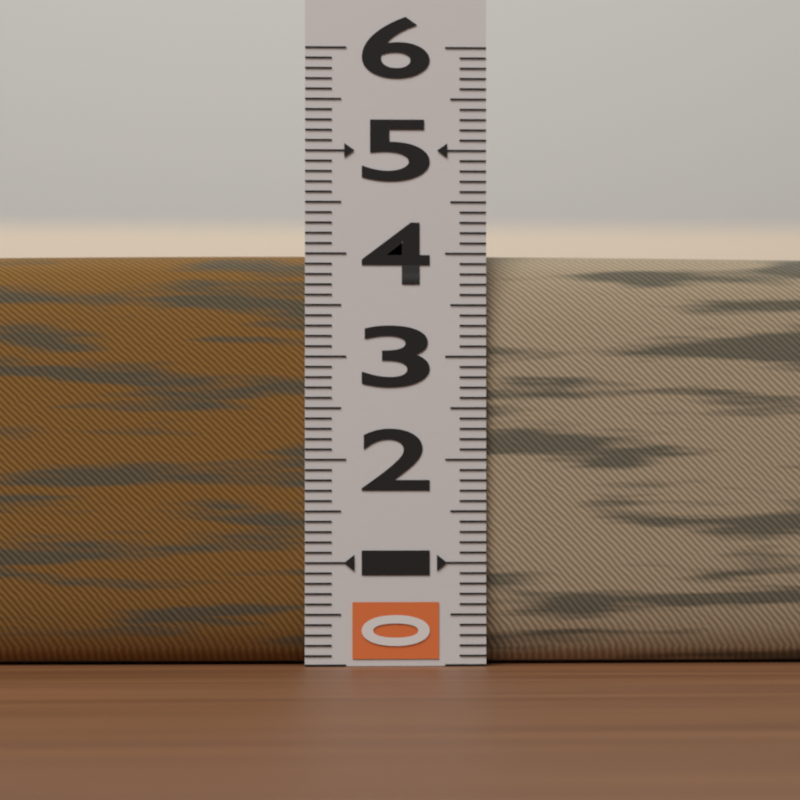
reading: 4.0 (no unit)
